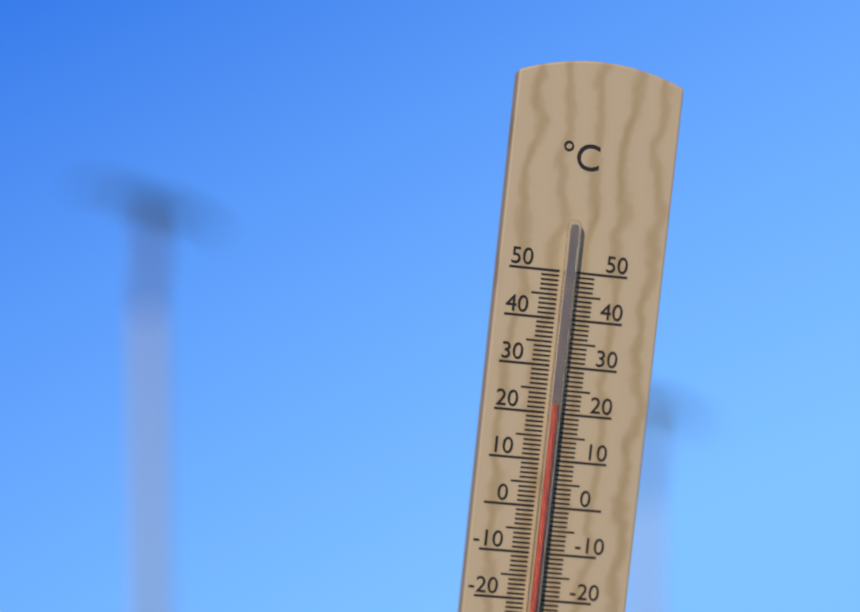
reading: 22 °C
